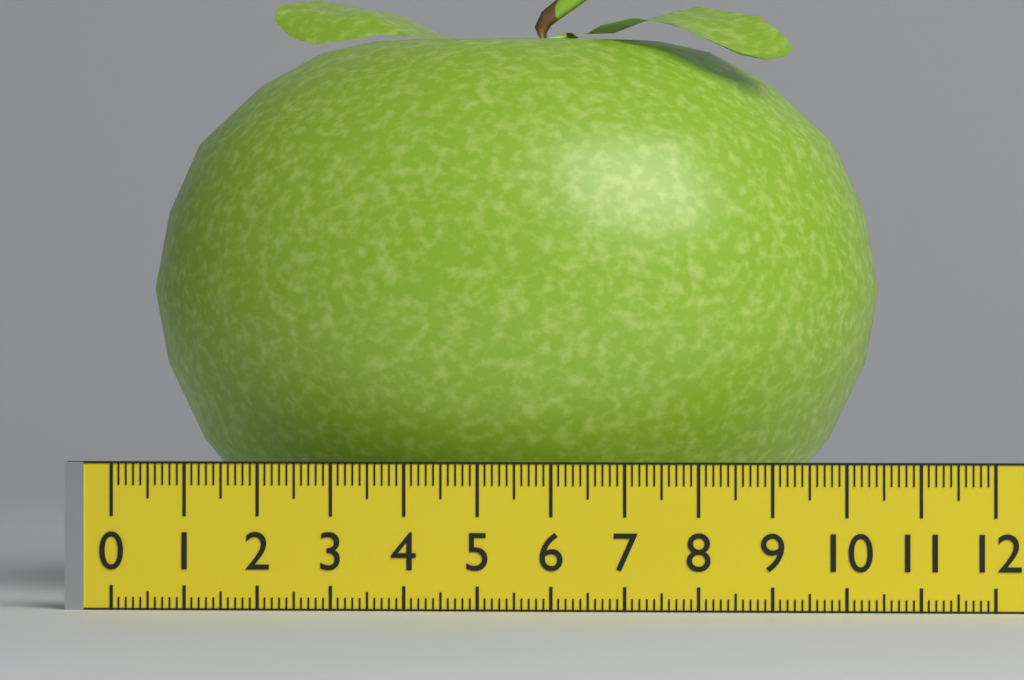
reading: 10.3 (no unit)
